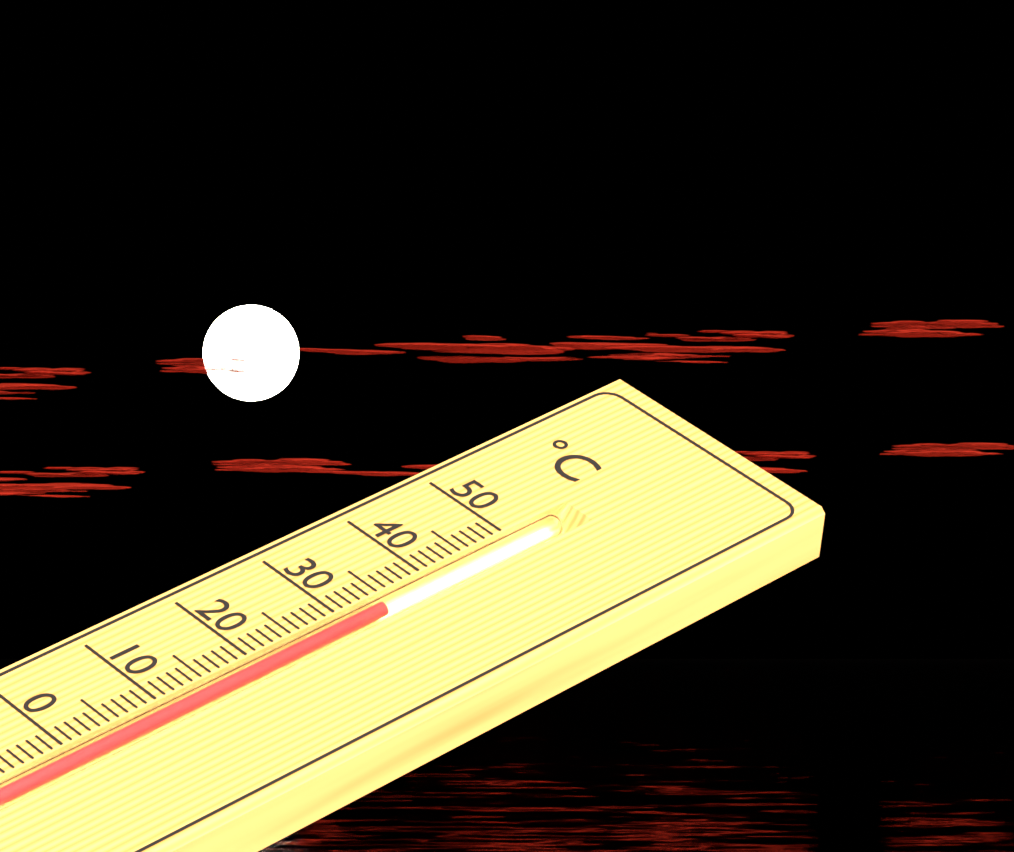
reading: 34 °C
